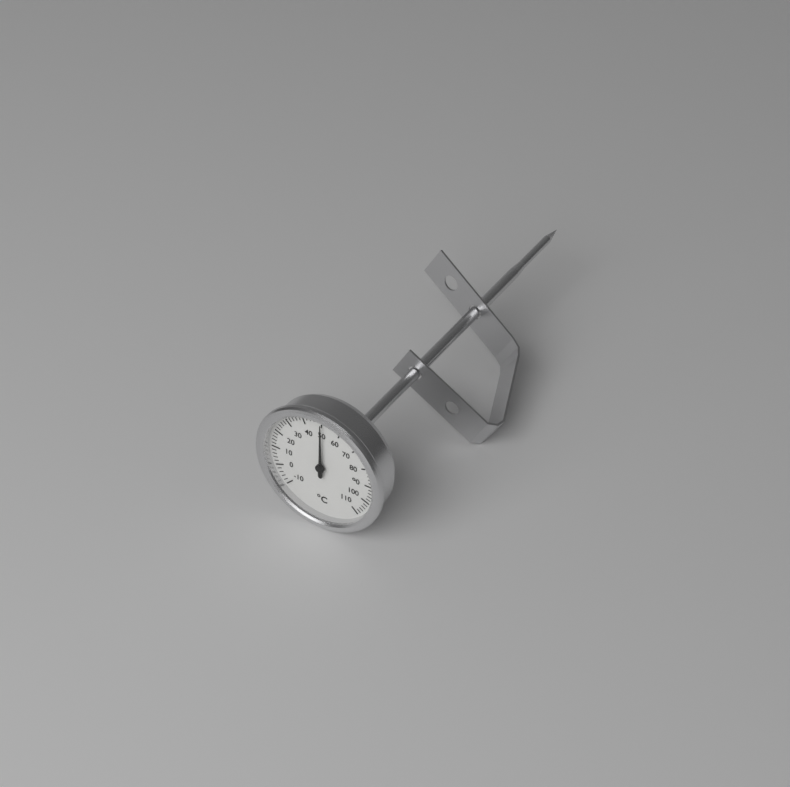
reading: 50 °C
